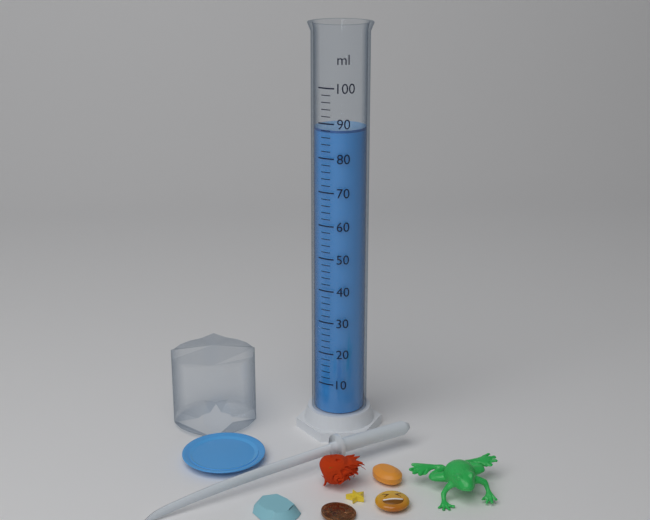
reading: 88 ml
